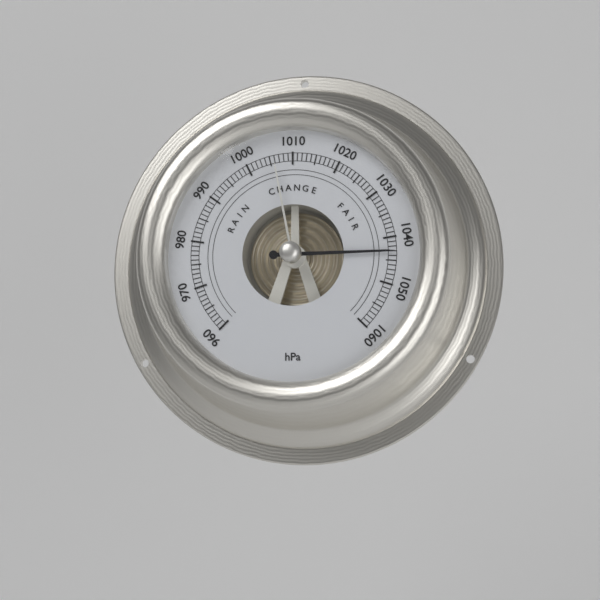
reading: 1043 hPa
